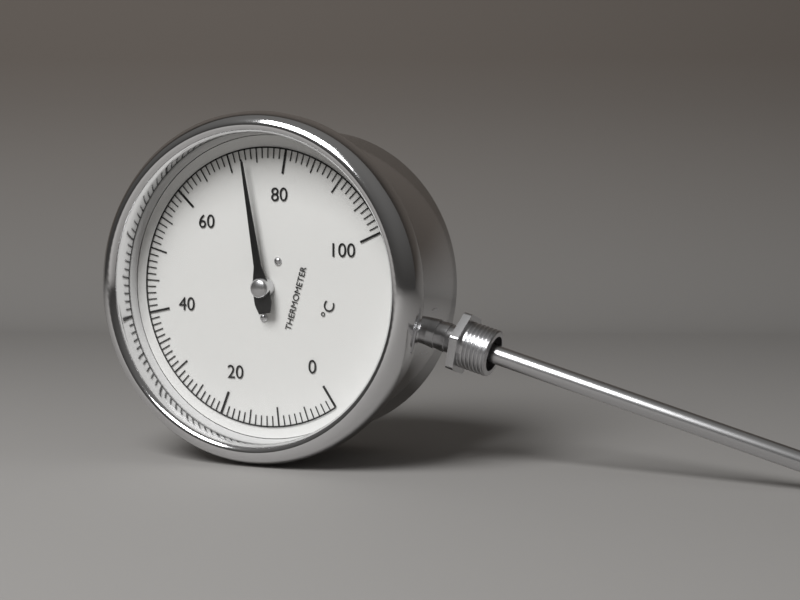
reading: 73 °C
